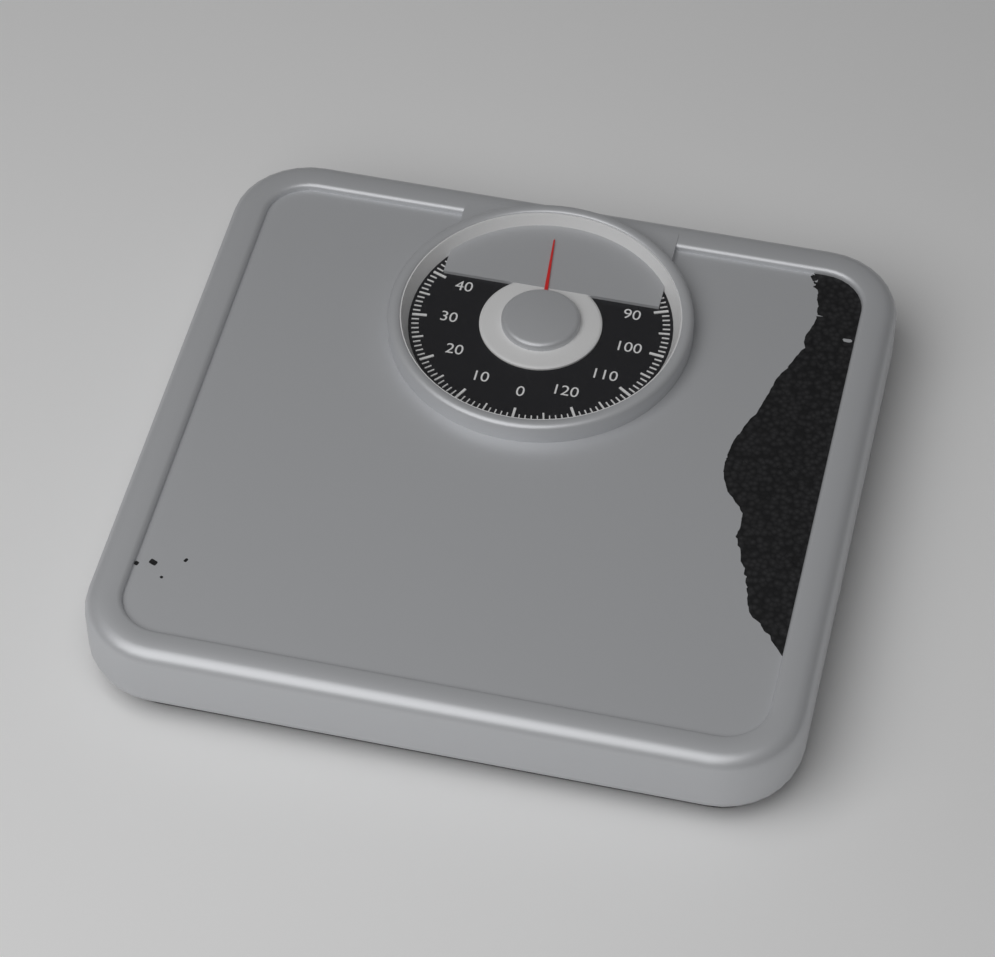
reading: 63 kg
